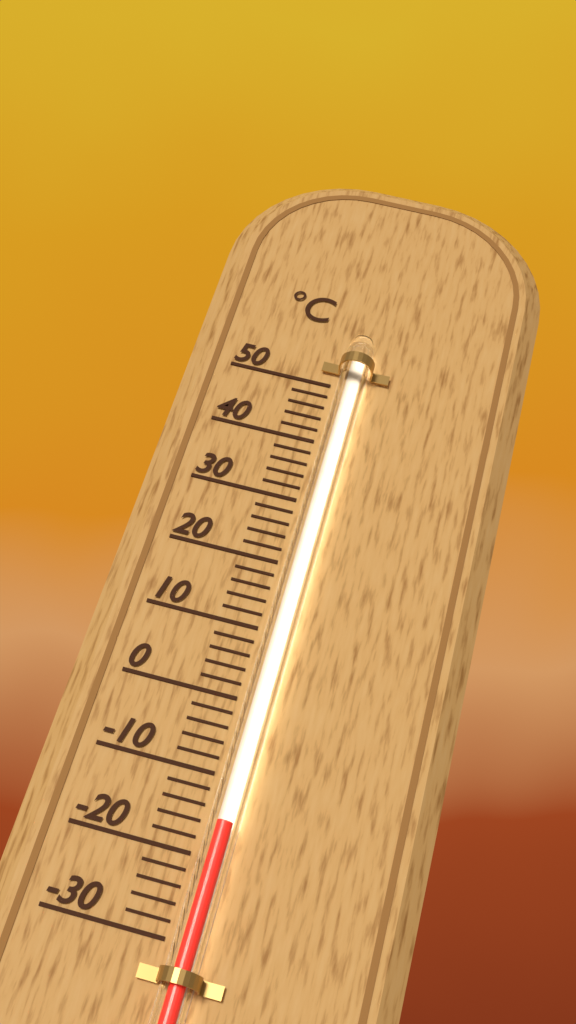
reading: -16 °C
